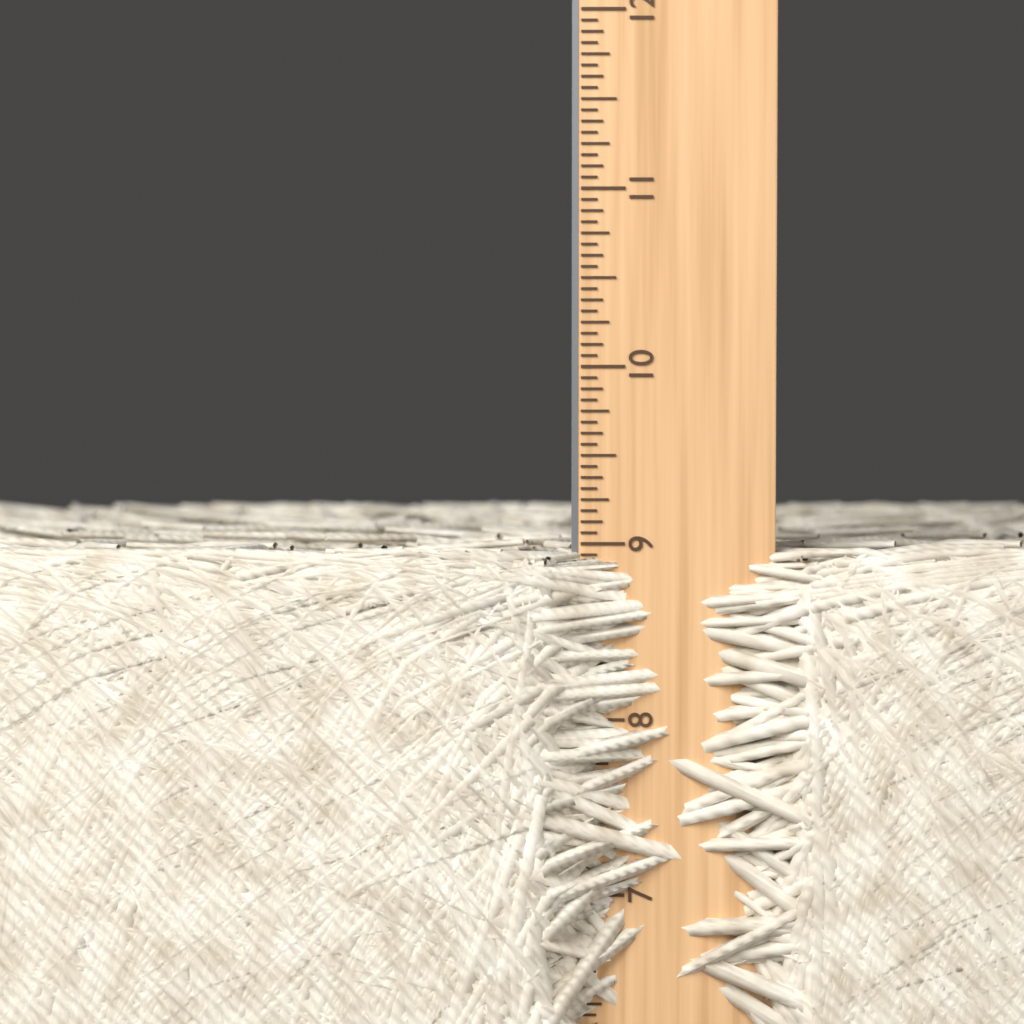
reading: 9.0000 in
